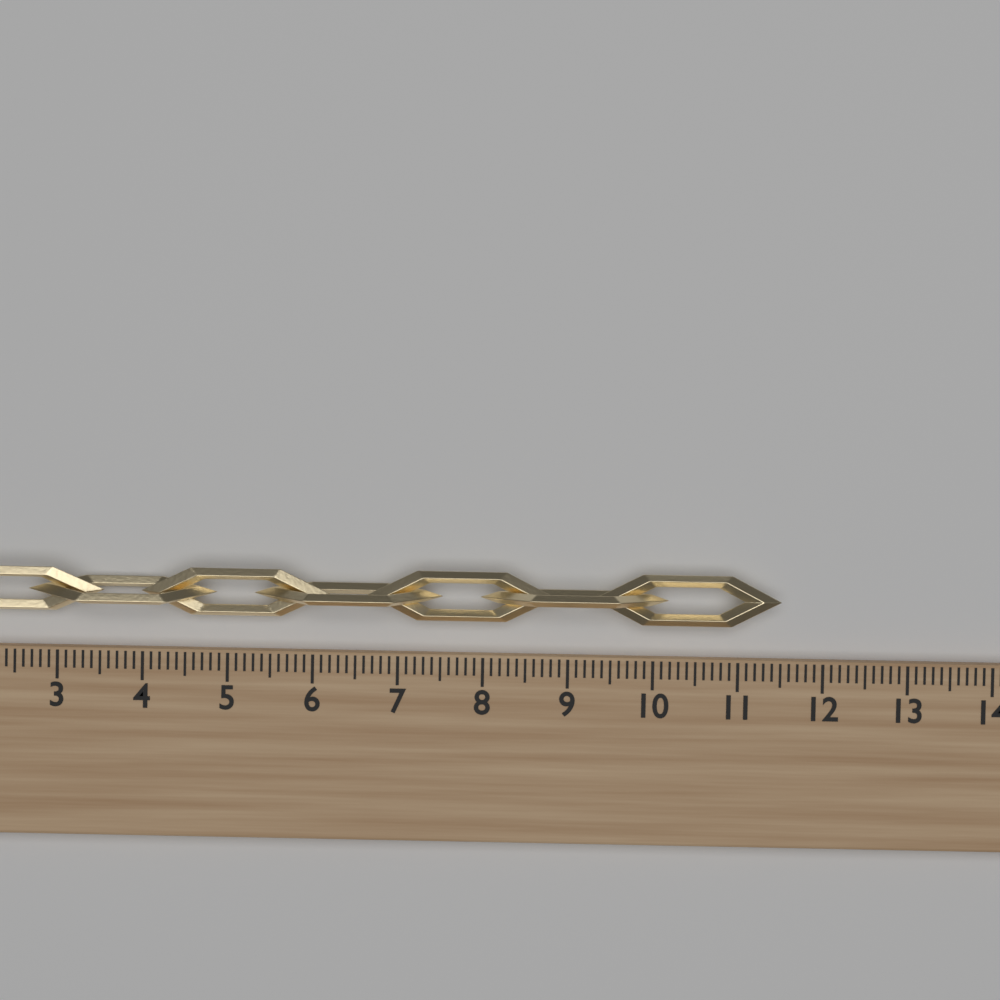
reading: 11.5 (no unit)
